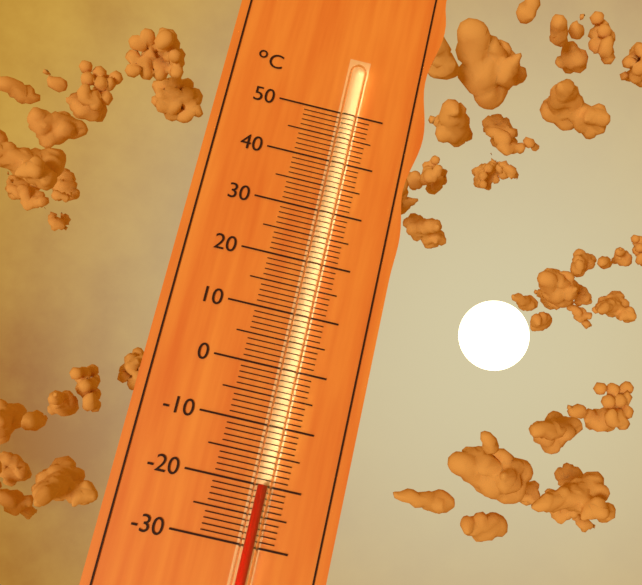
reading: -20 °C
